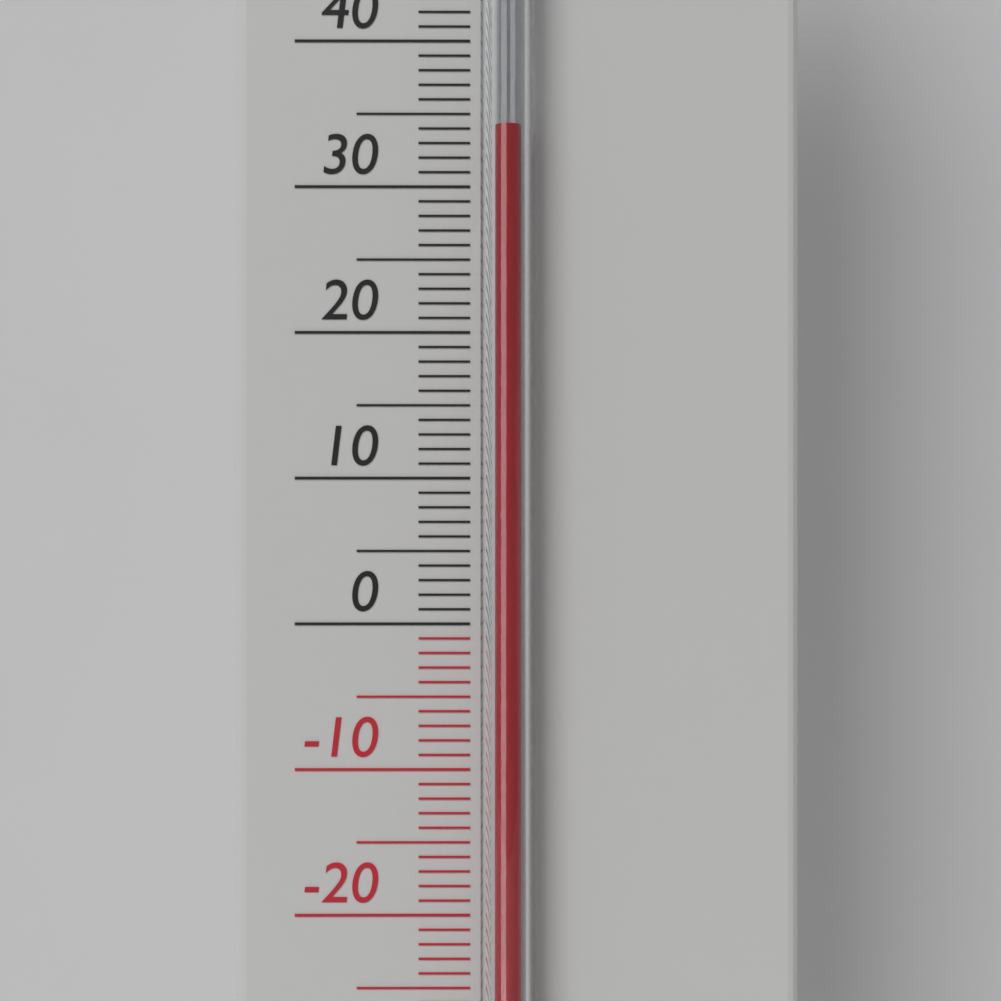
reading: 34 °C
